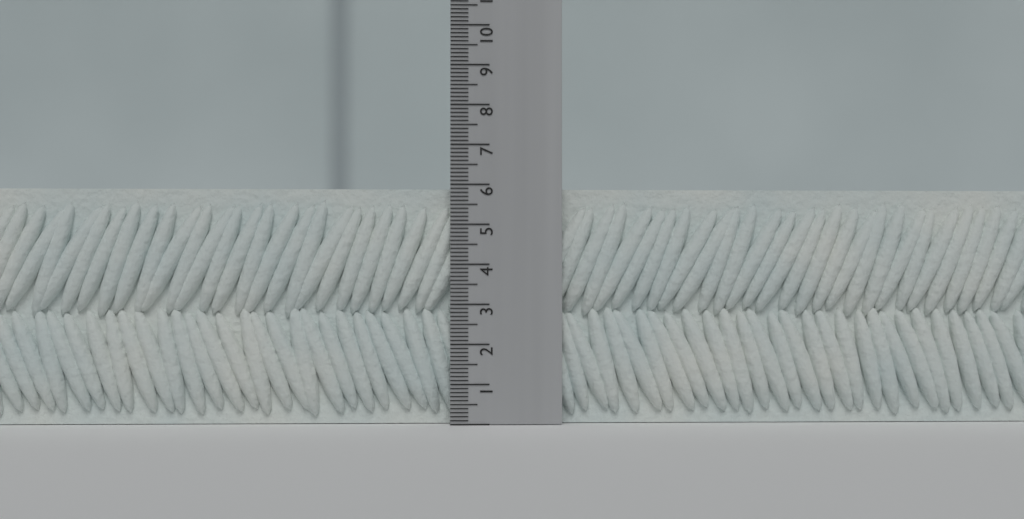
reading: 5.9 (no unit)
